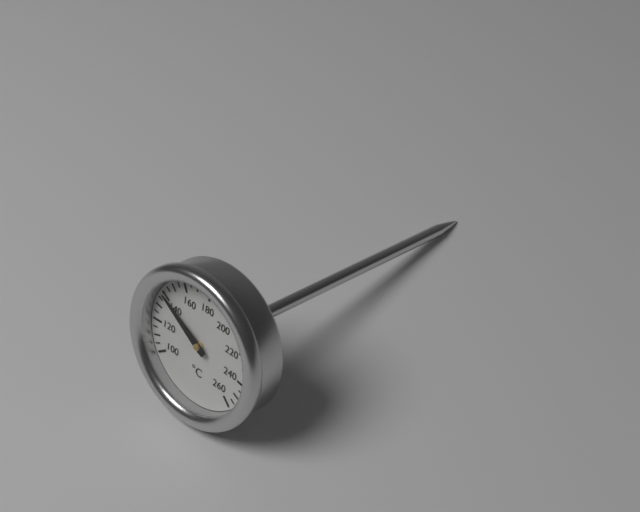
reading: 140 °C
